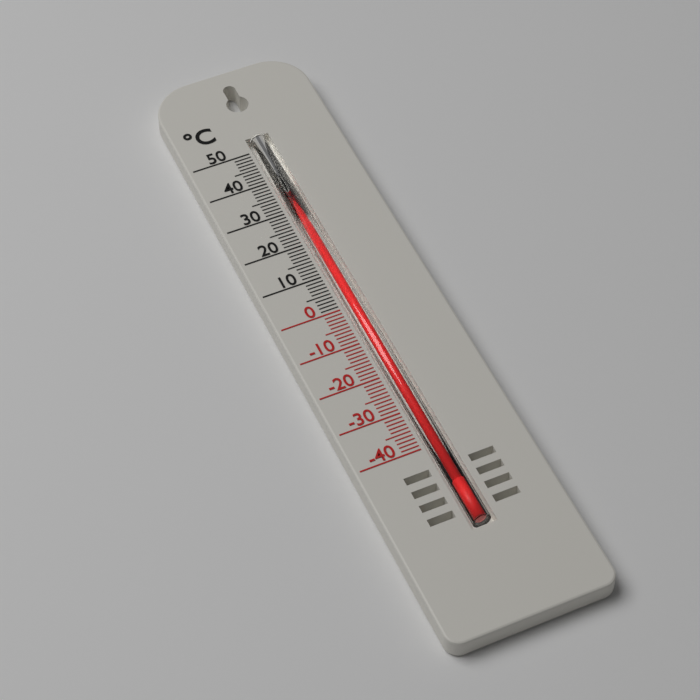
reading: 40 °C
